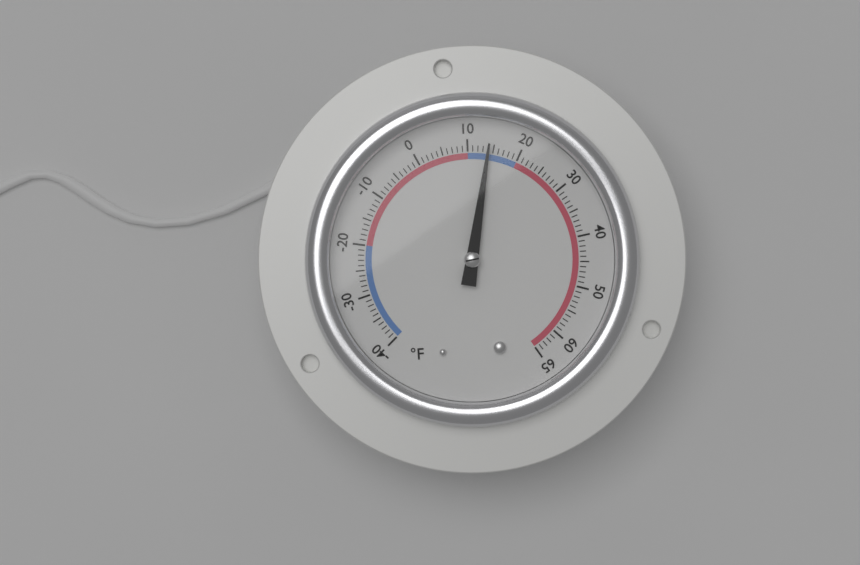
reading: 14 °F
